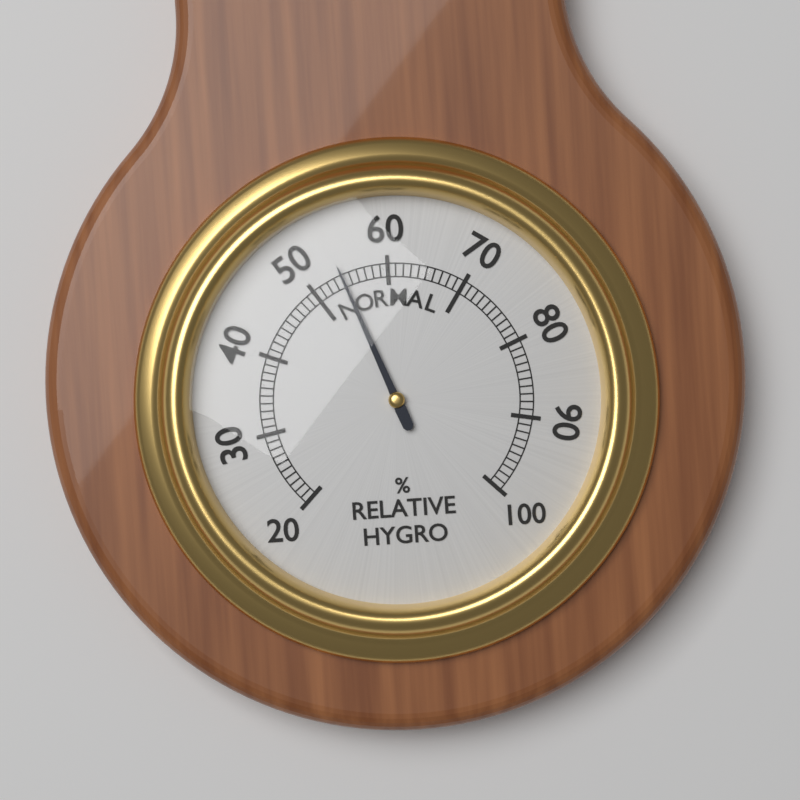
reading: 54 %
